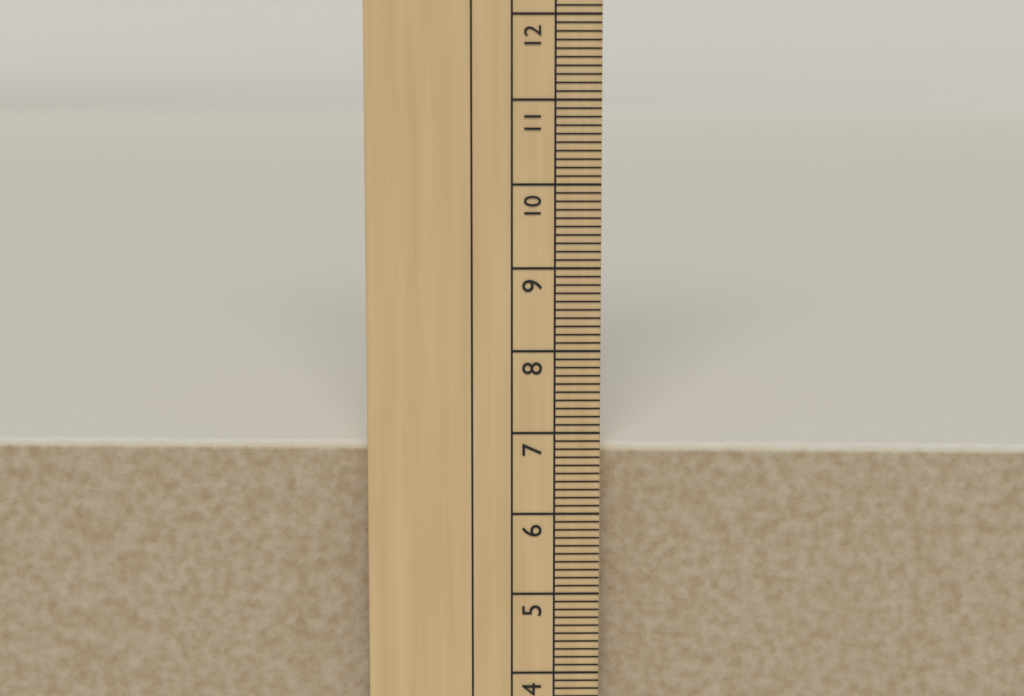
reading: 6.8 cm
